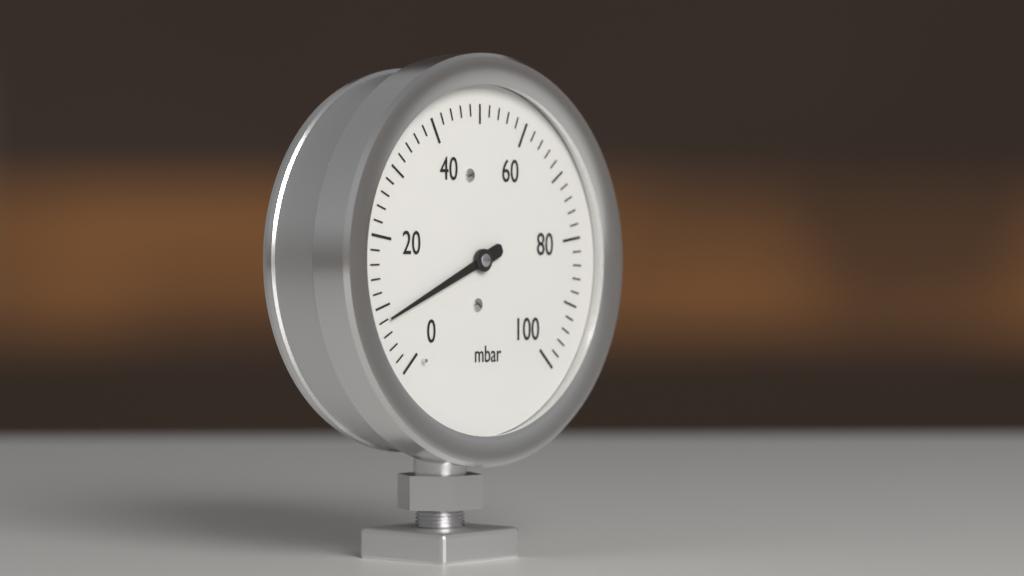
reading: 8 mbar
